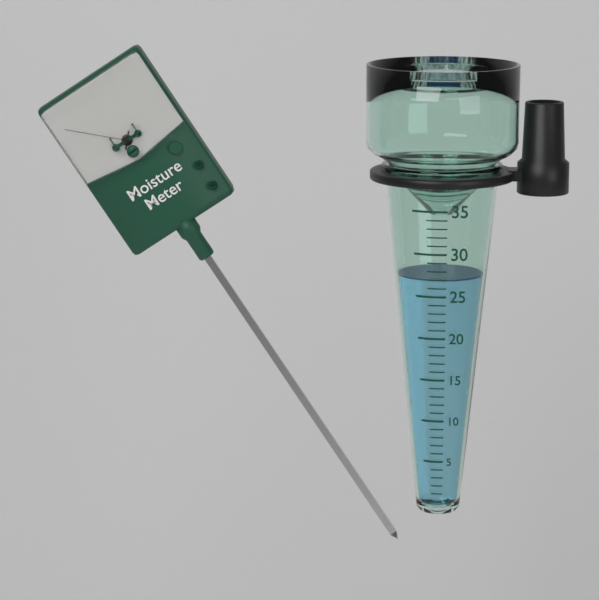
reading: 27 (no unit)
